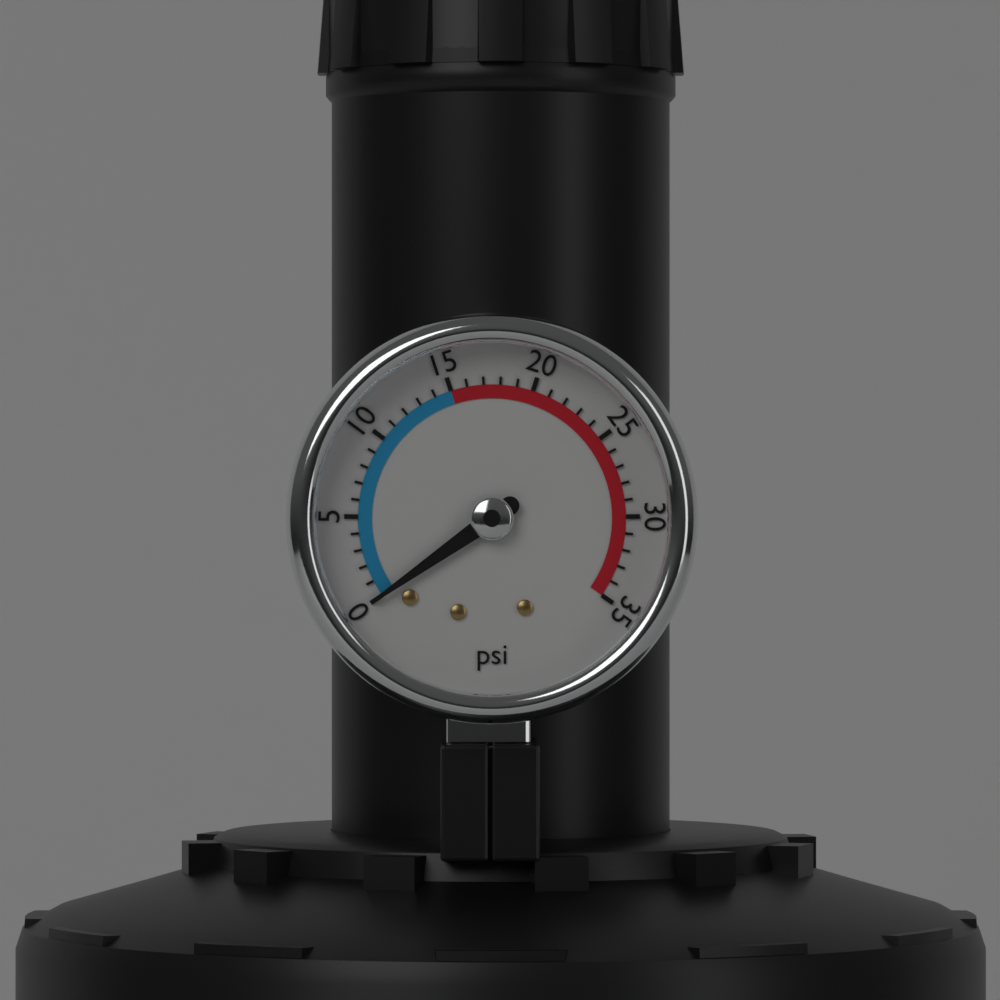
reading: 0 psi
